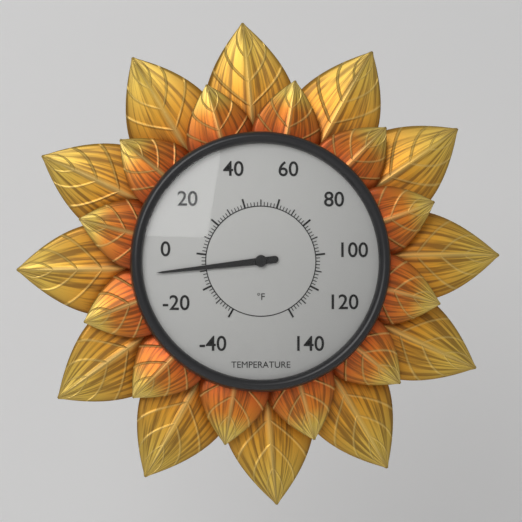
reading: -8 °F
